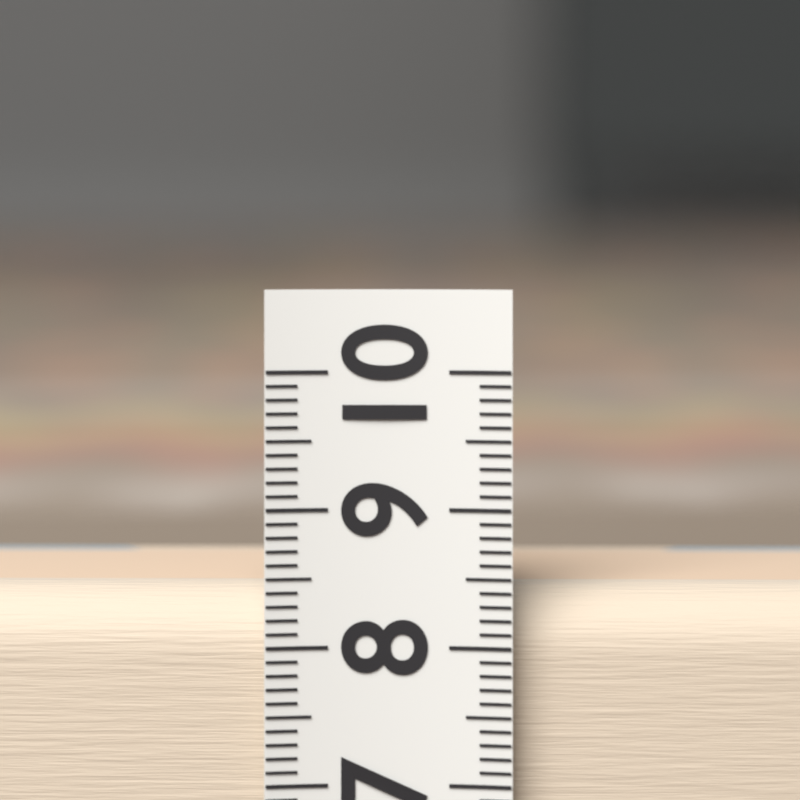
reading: 8.4 (no unit)
